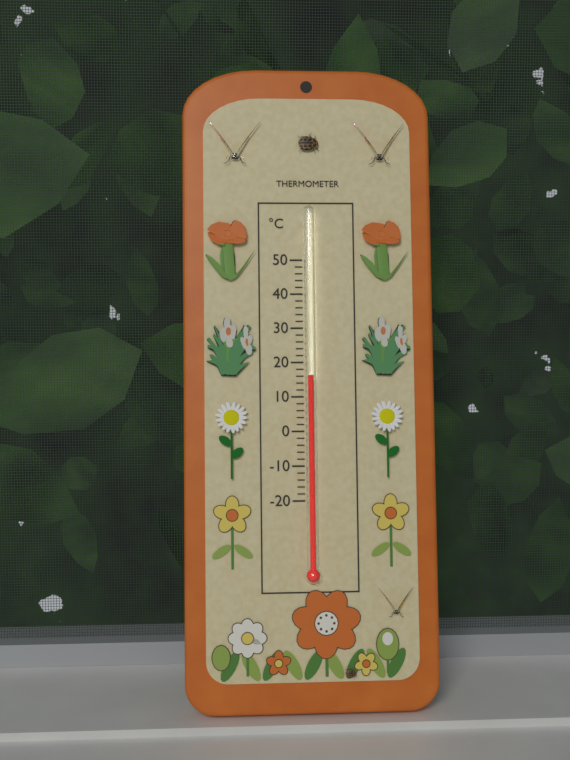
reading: 16 °C
